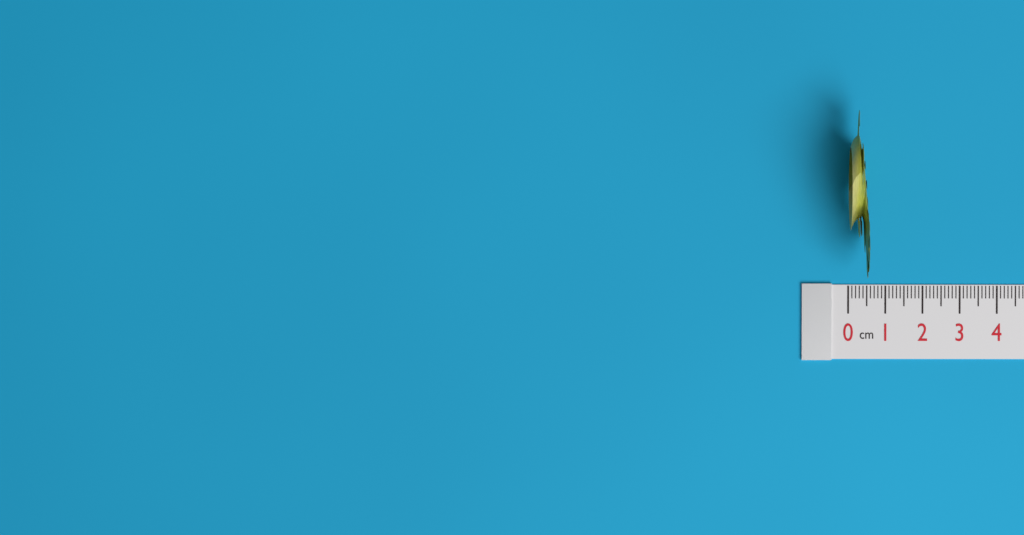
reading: 0.5 cm
